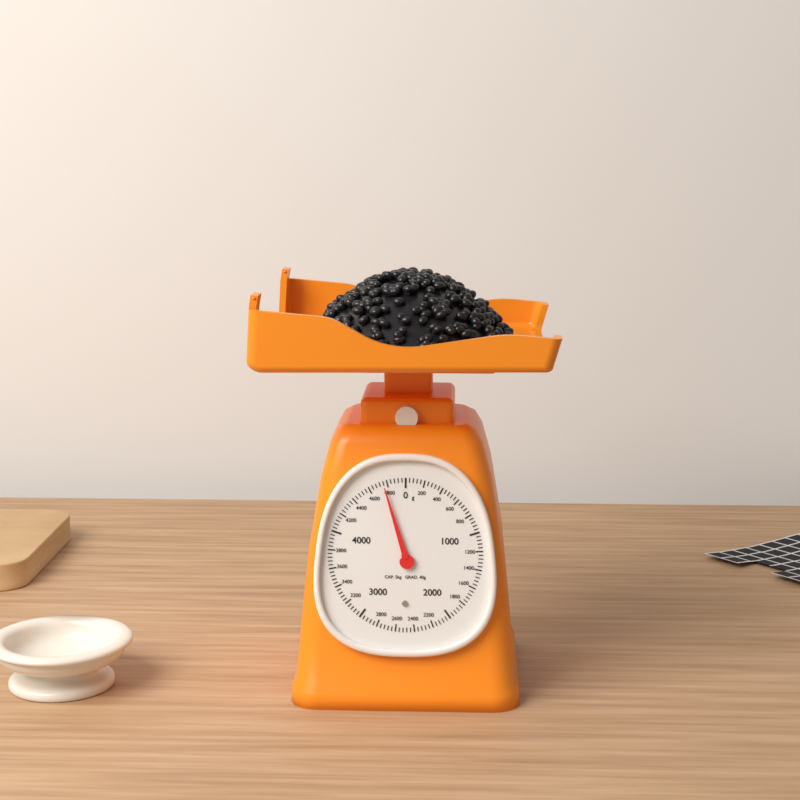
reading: 4760 g
